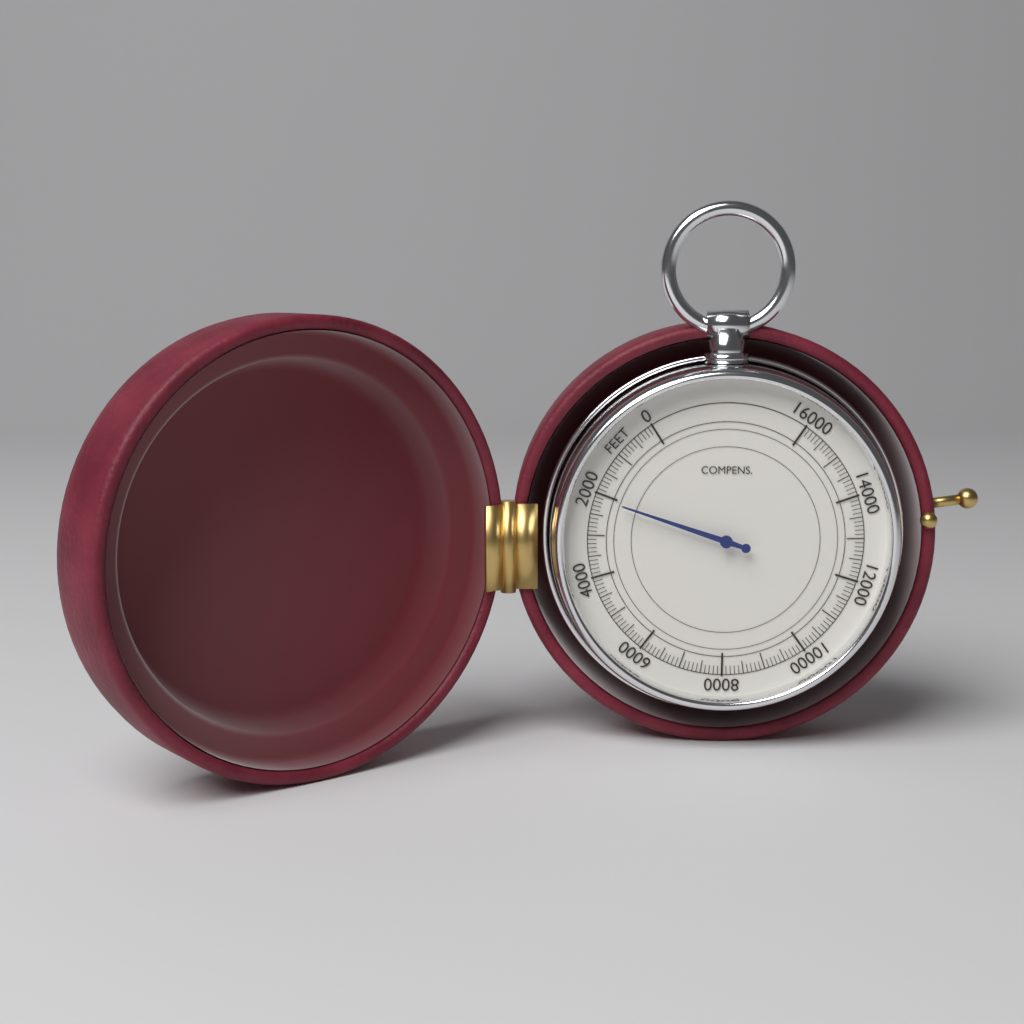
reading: 2100 feet
